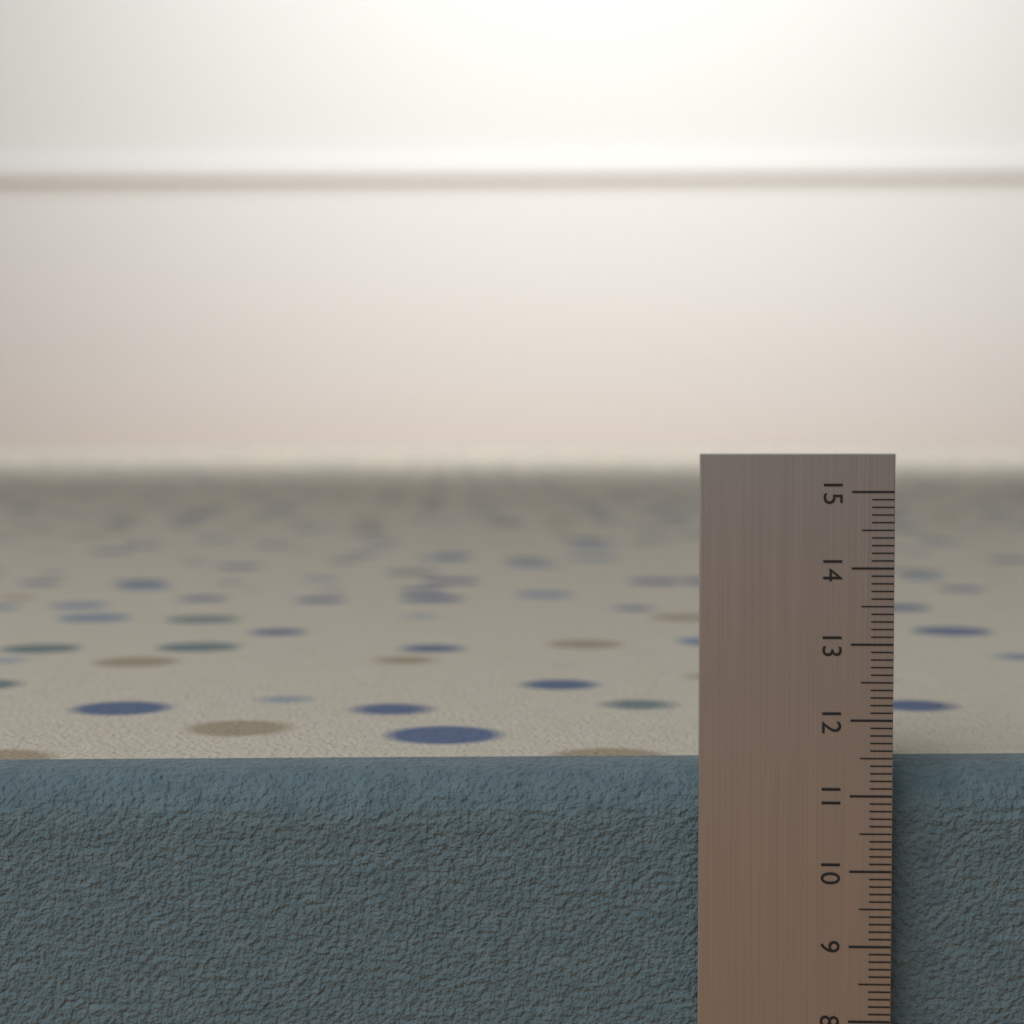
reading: 11.3 (no unit)
